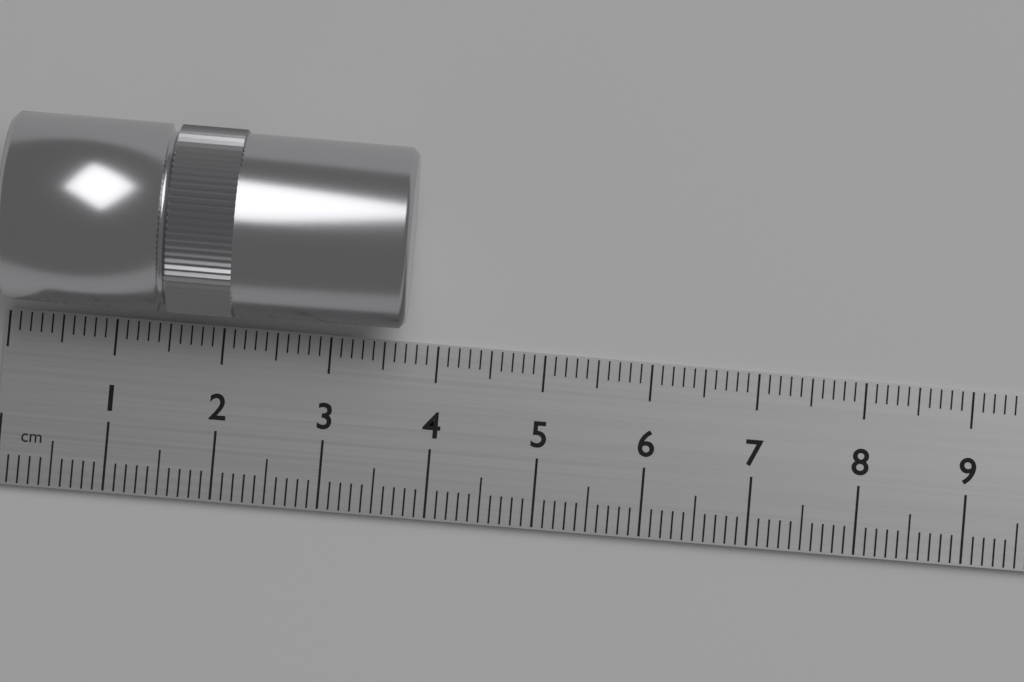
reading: 3.7 cm
